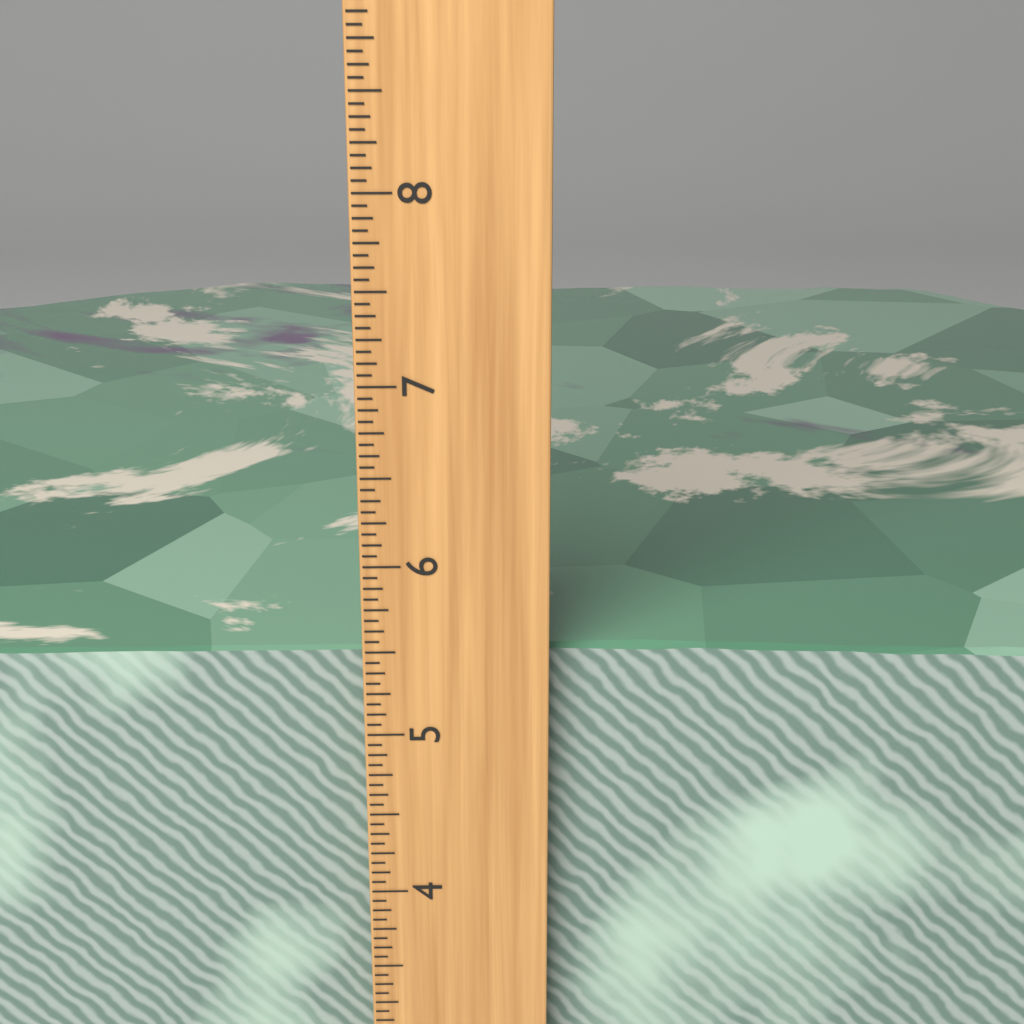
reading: 5.4375 inch
